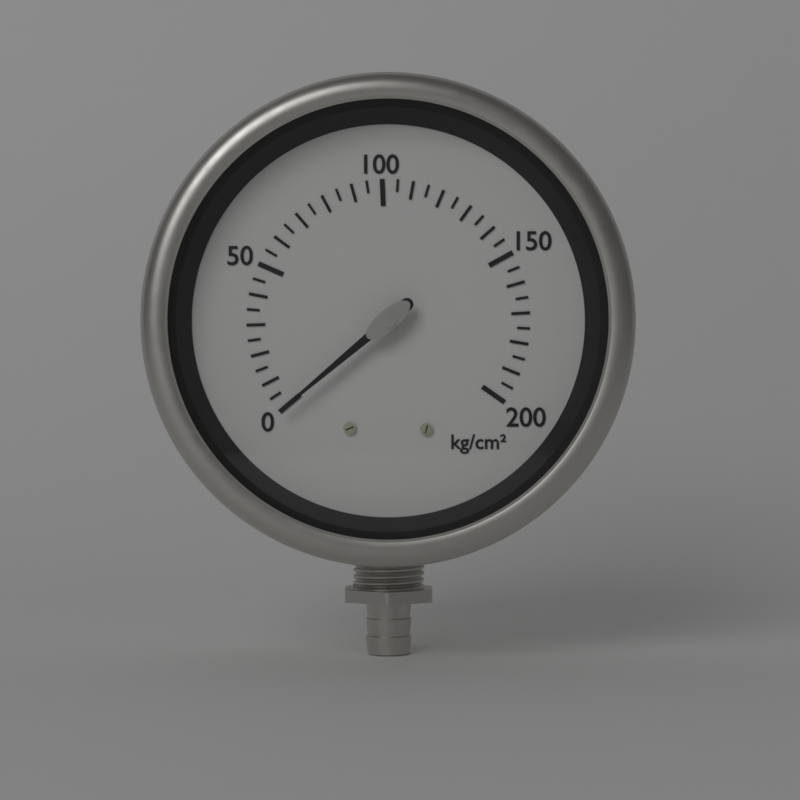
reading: 0 kg/cm²
